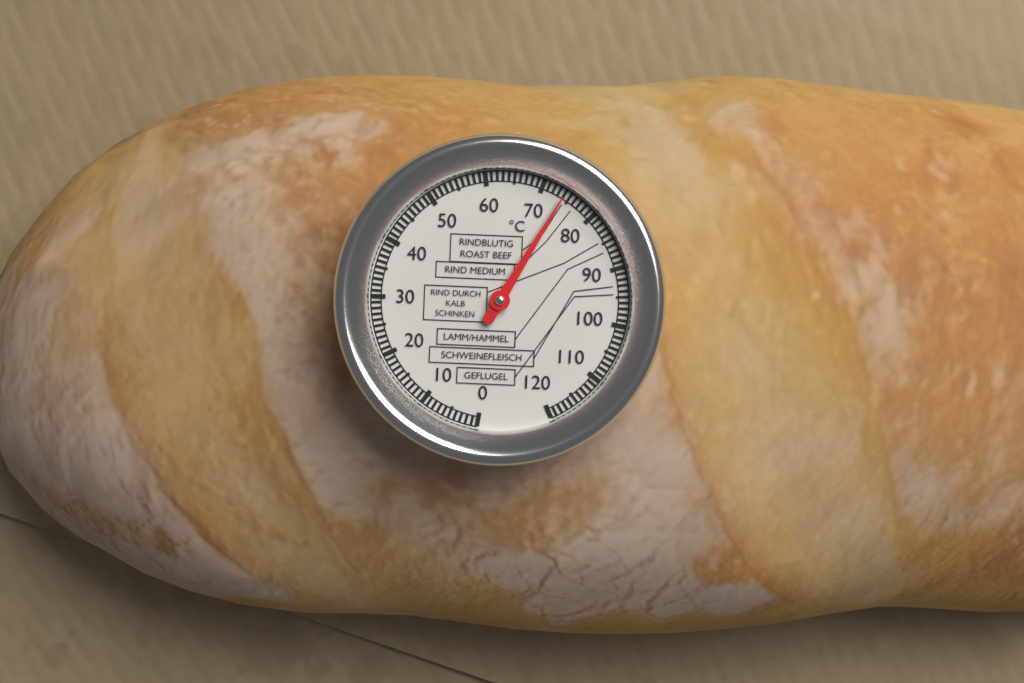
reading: 74 °C
